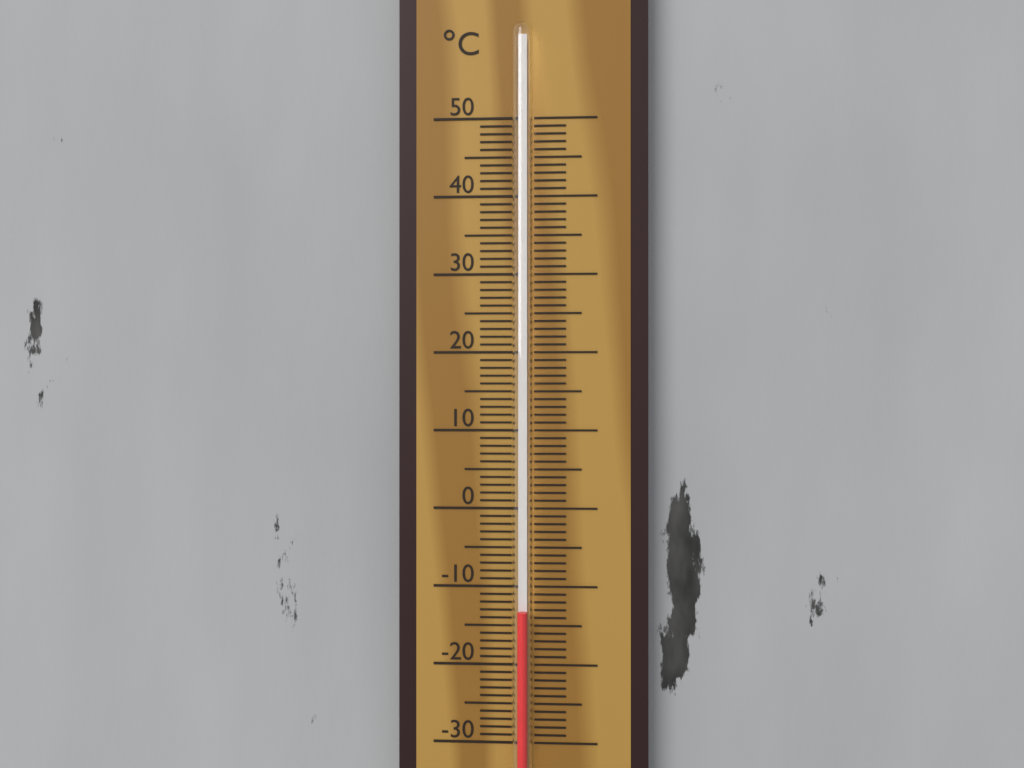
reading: -13 °C
